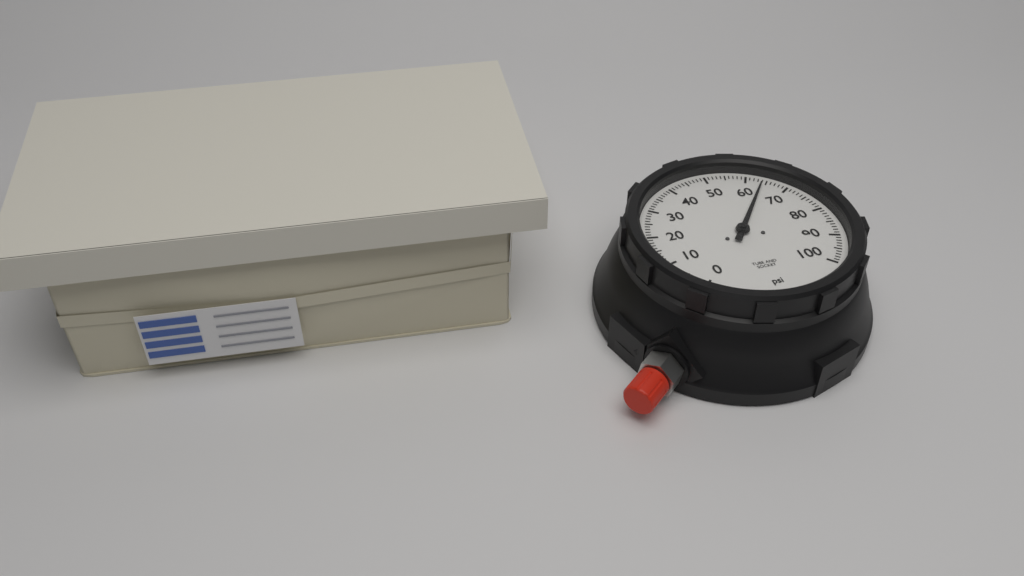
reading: 64 psi
